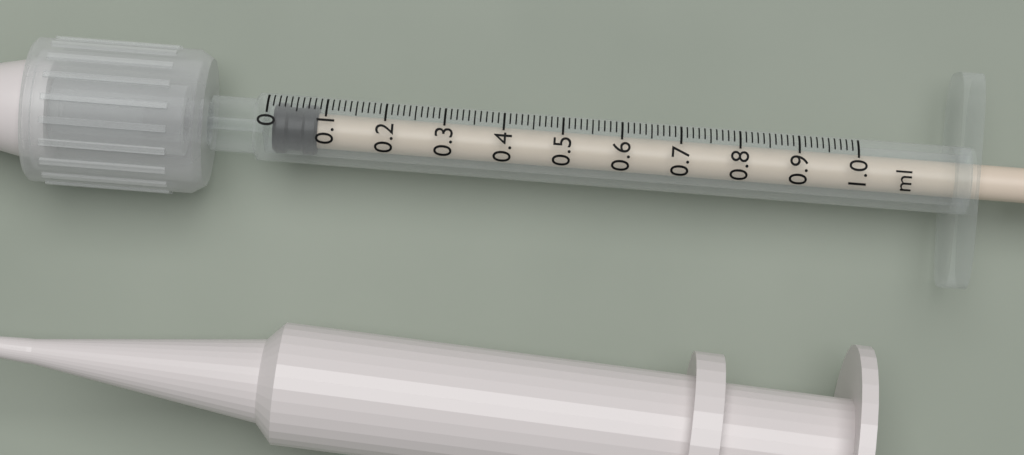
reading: 0.01 ml
